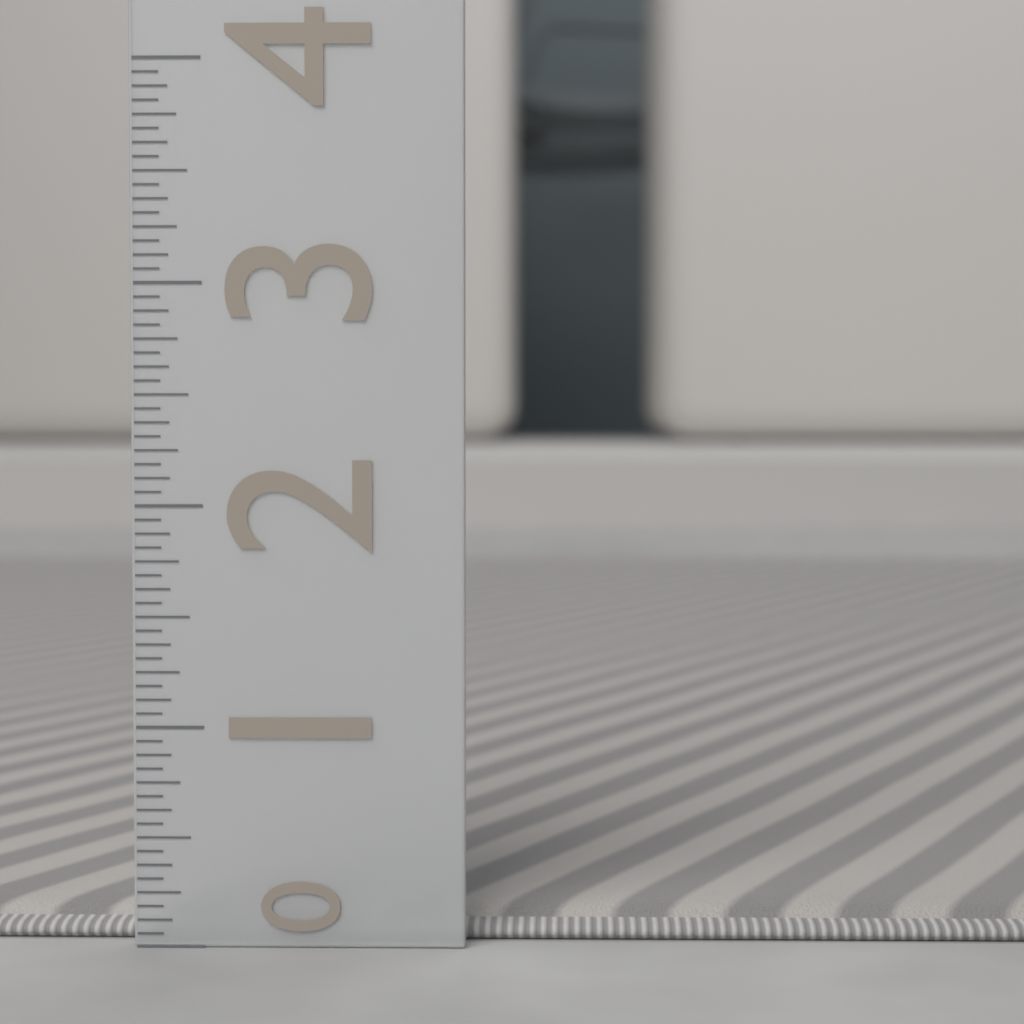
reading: 0.1250 (no unit)
